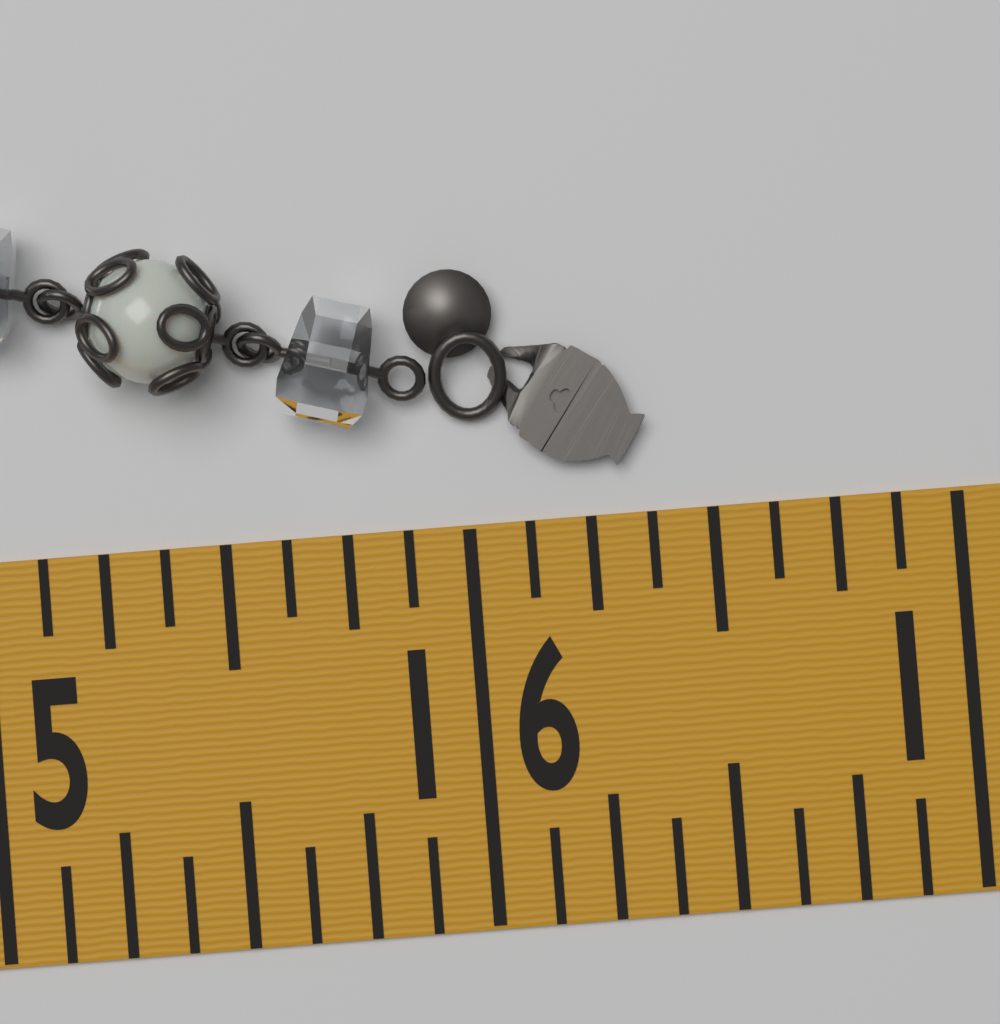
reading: 16.375 in
